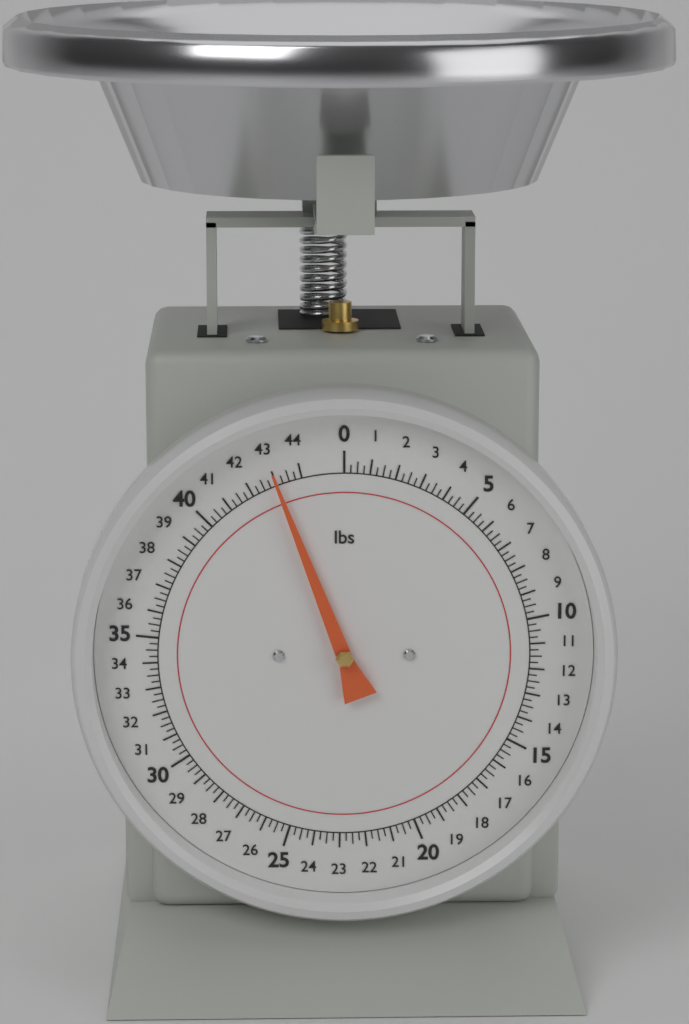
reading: 43.00 lbs
